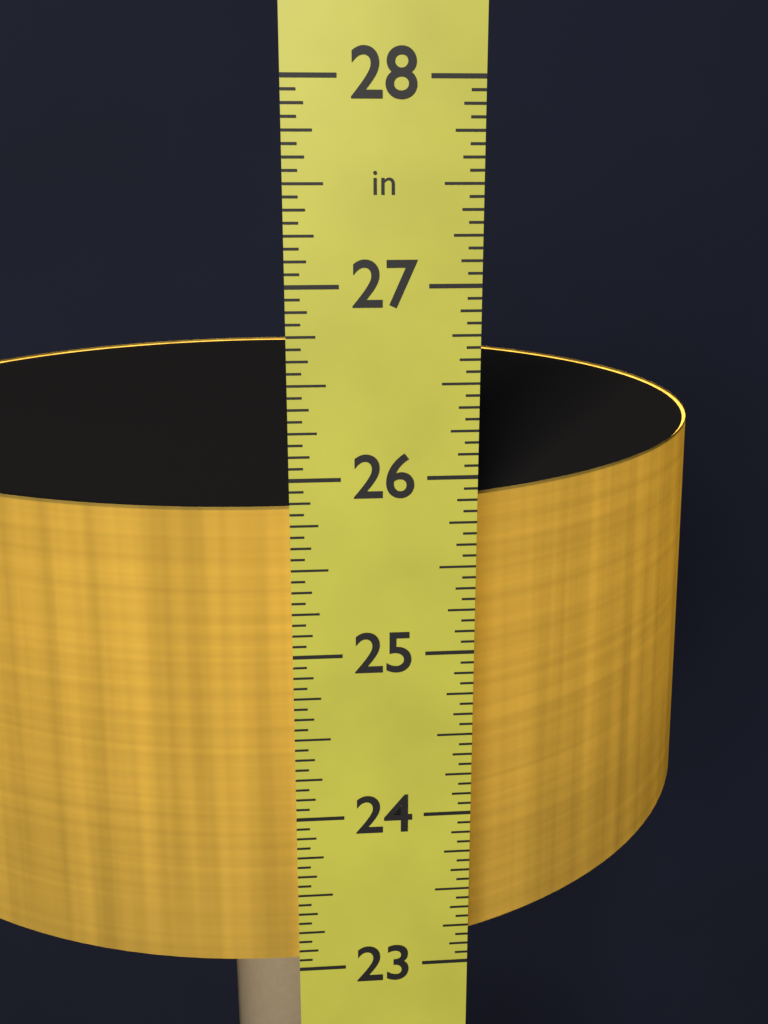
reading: 25.8125 in
